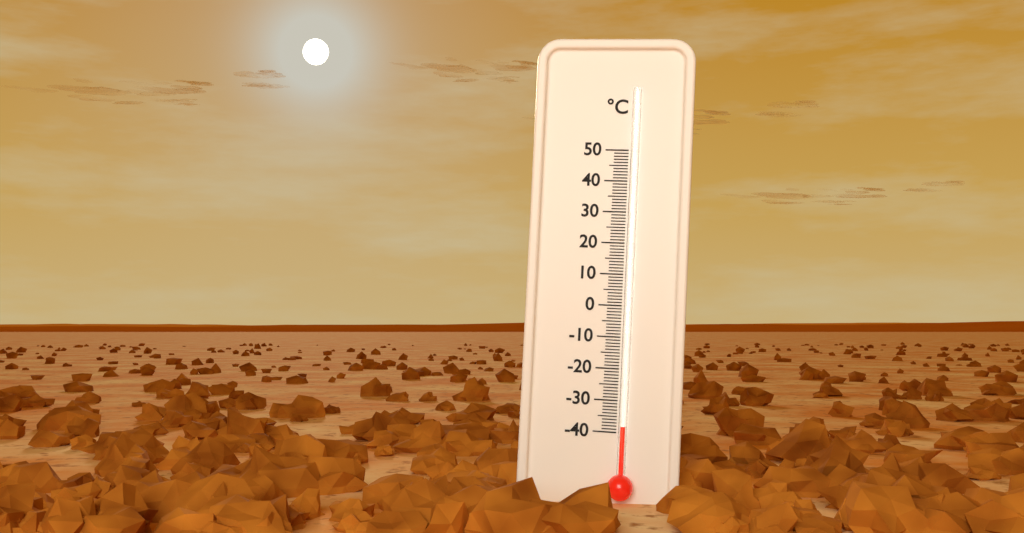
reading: -38 °C
